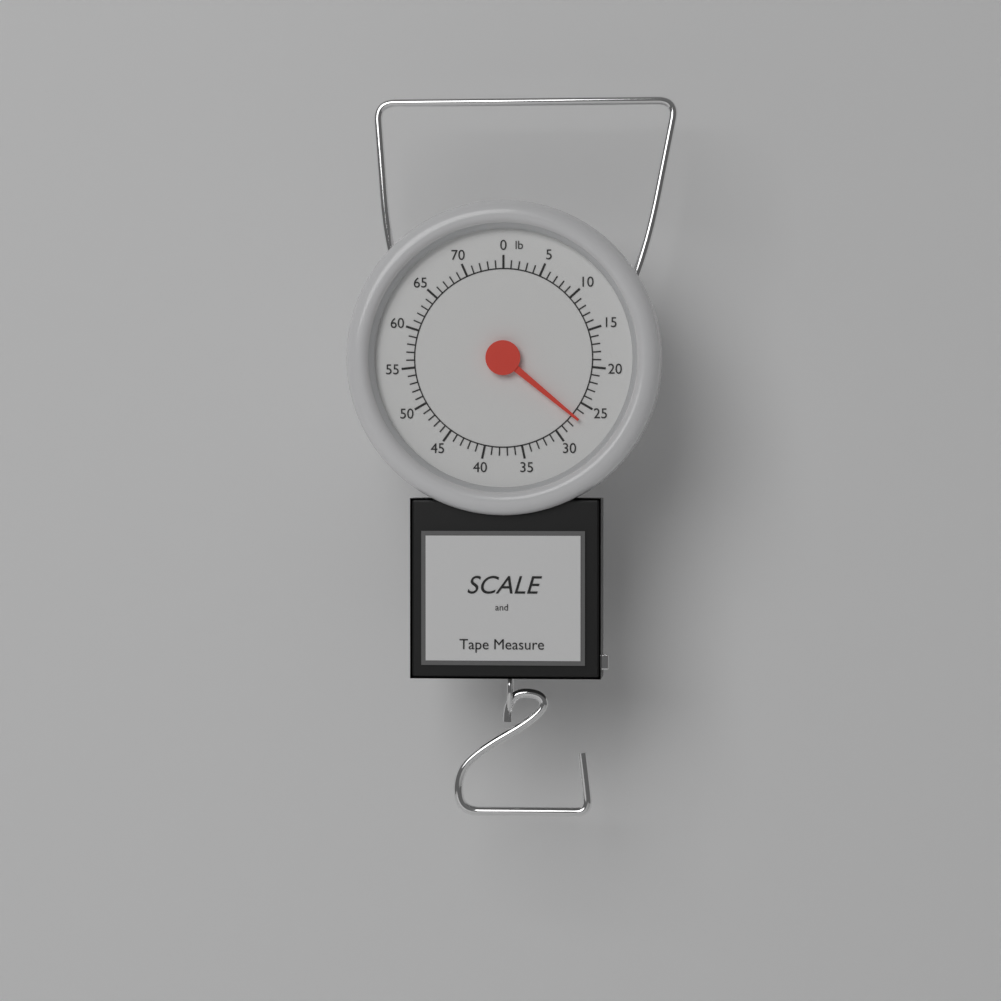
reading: 27 lb
